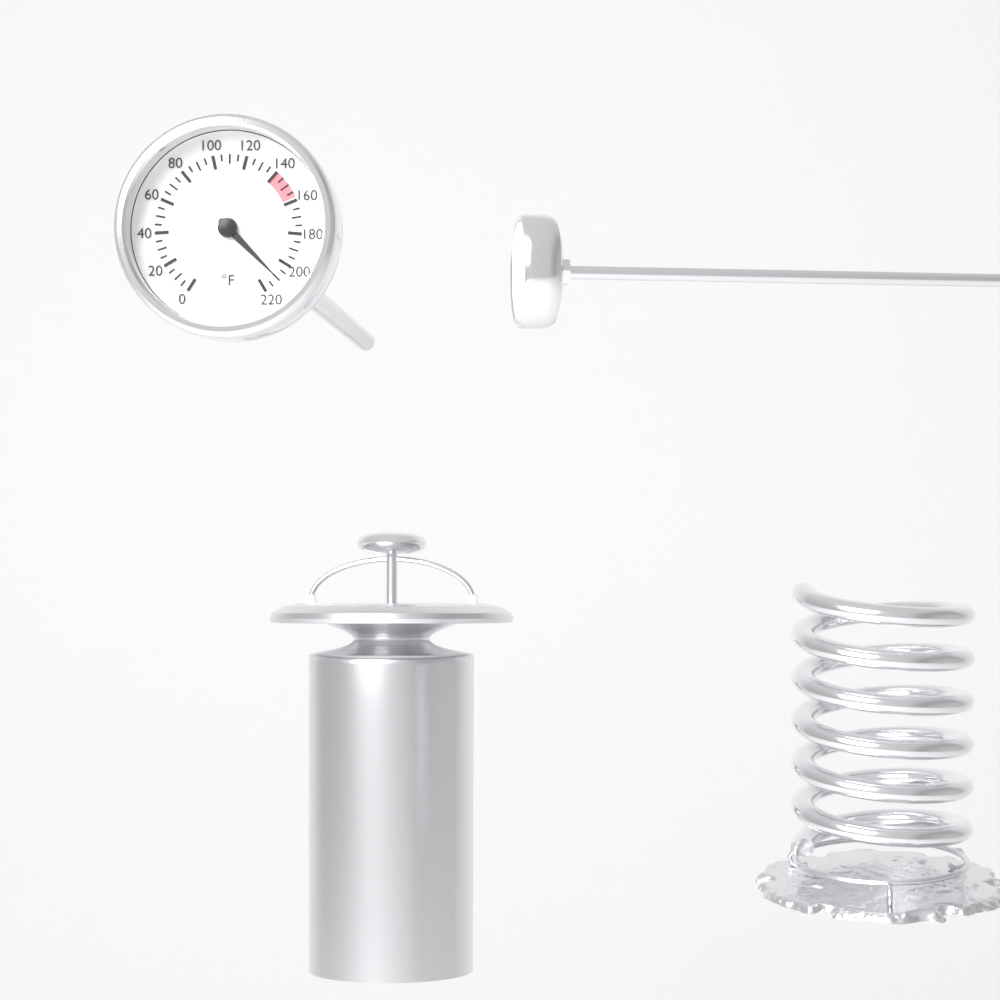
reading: 210 °F
